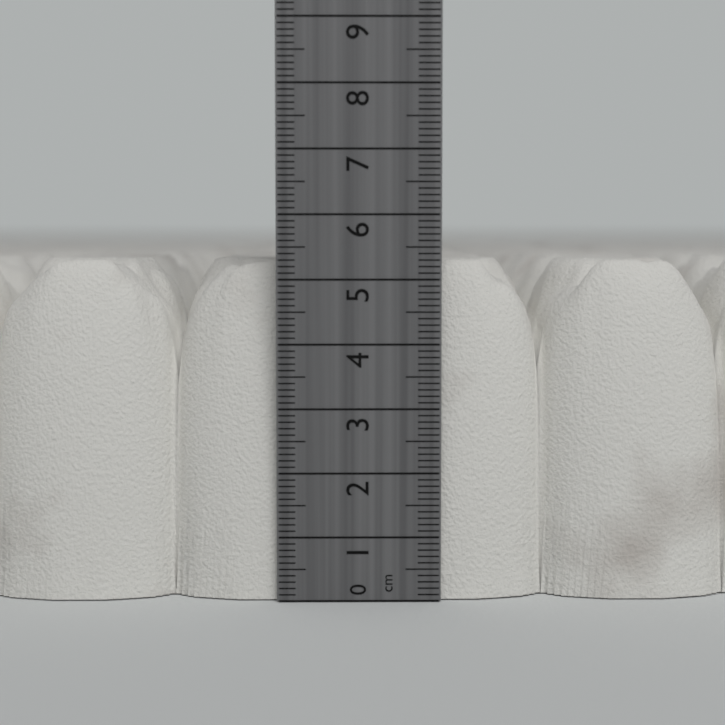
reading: 5.3 cm
